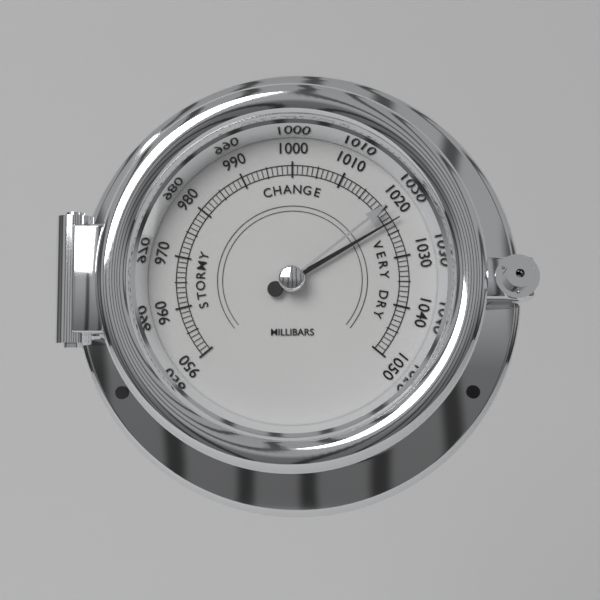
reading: 1023 mbar
